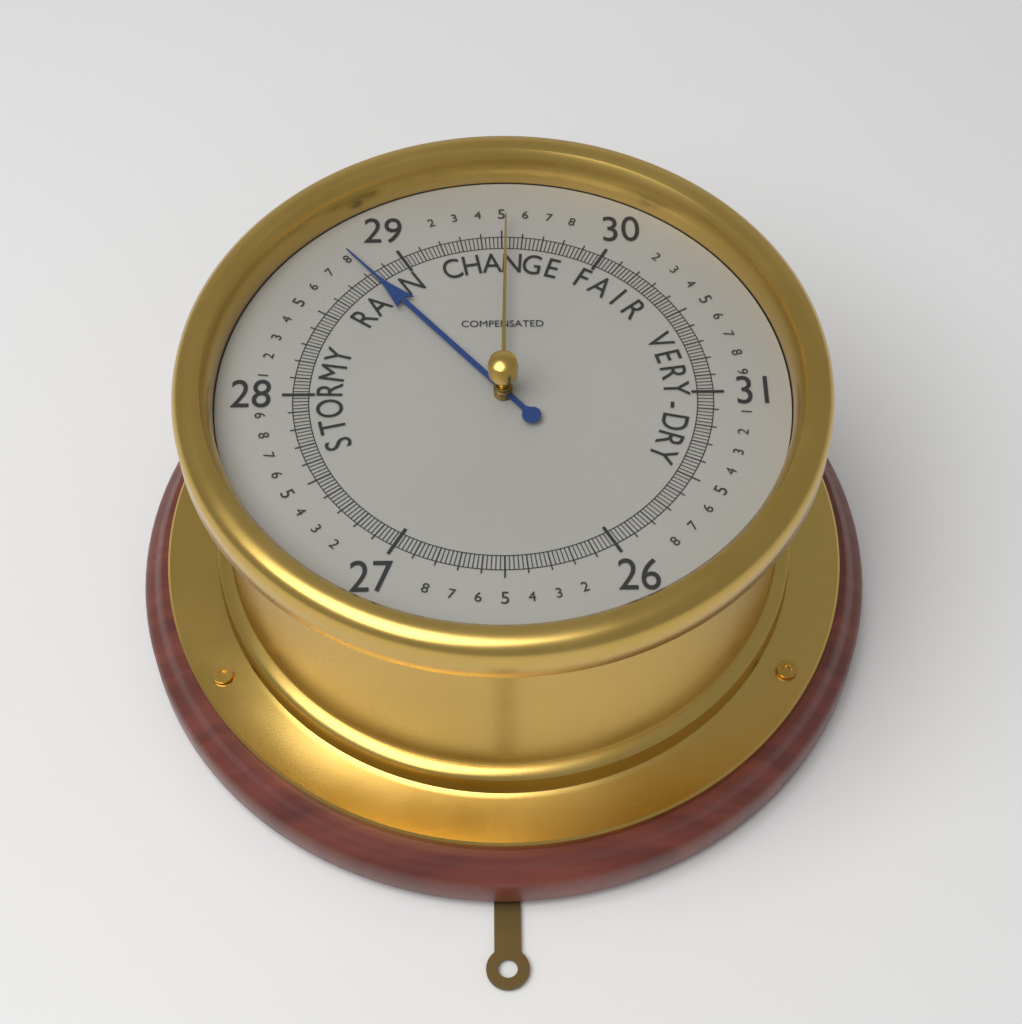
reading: 28.82 (no unit)
